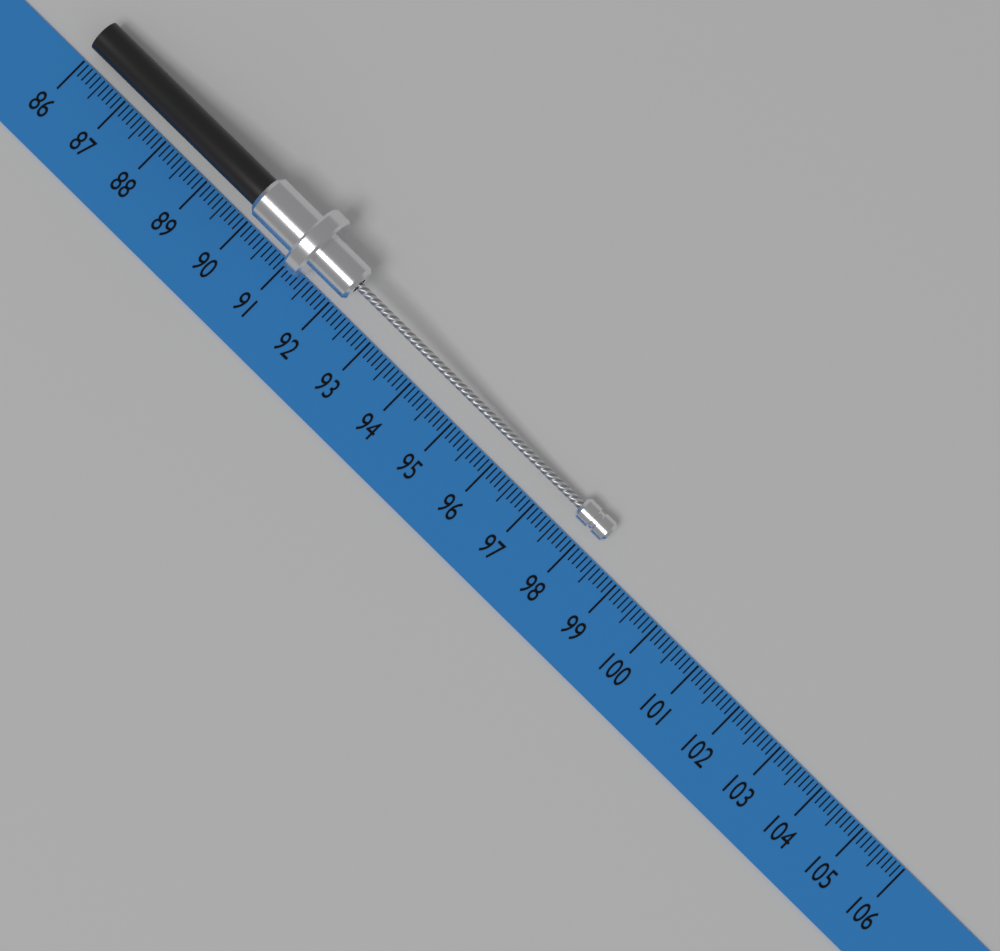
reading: 98.3 (no unit)
